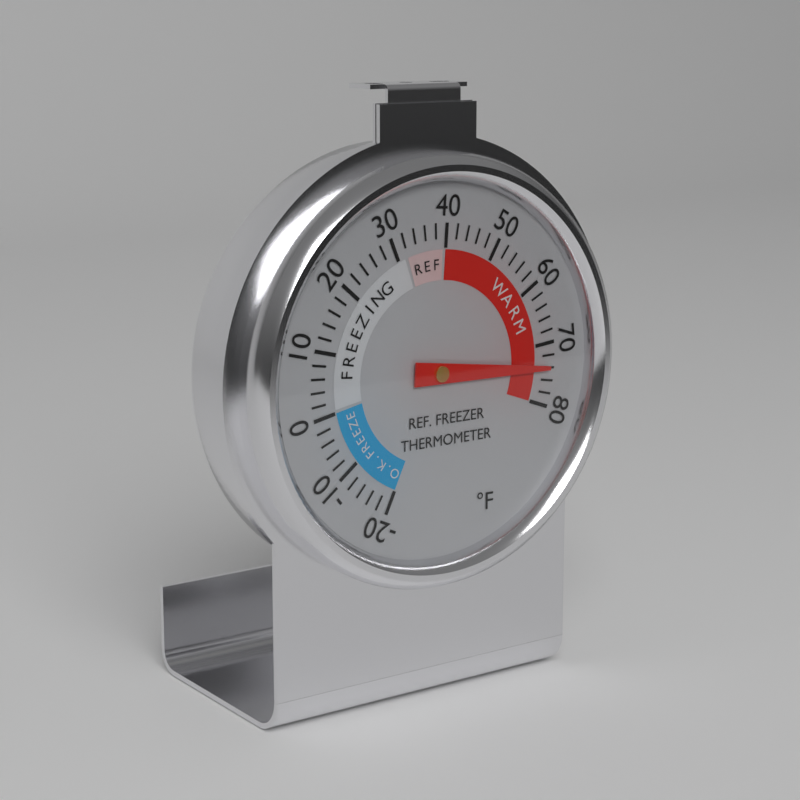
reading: 74 °F
